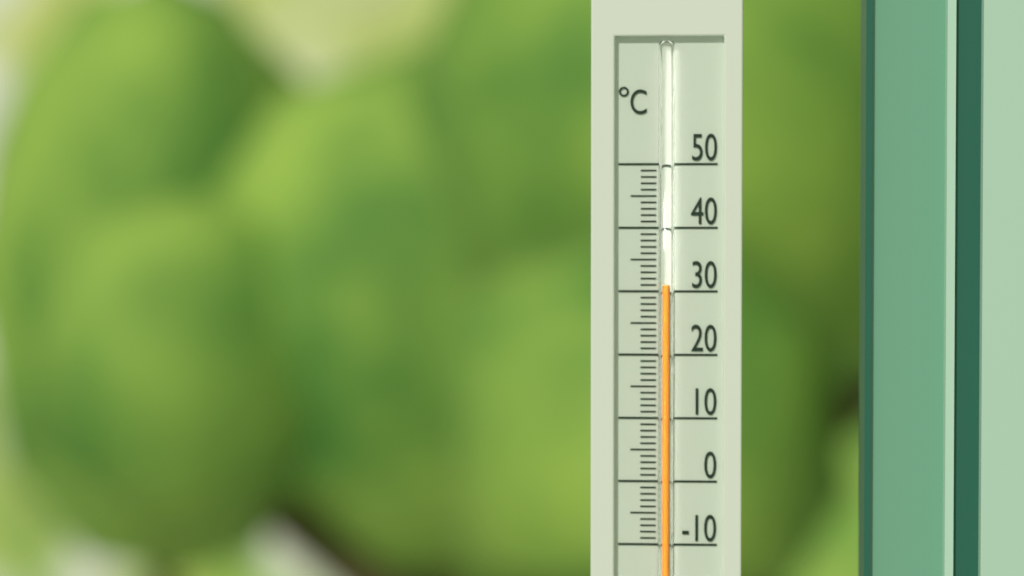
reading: 31 °C
